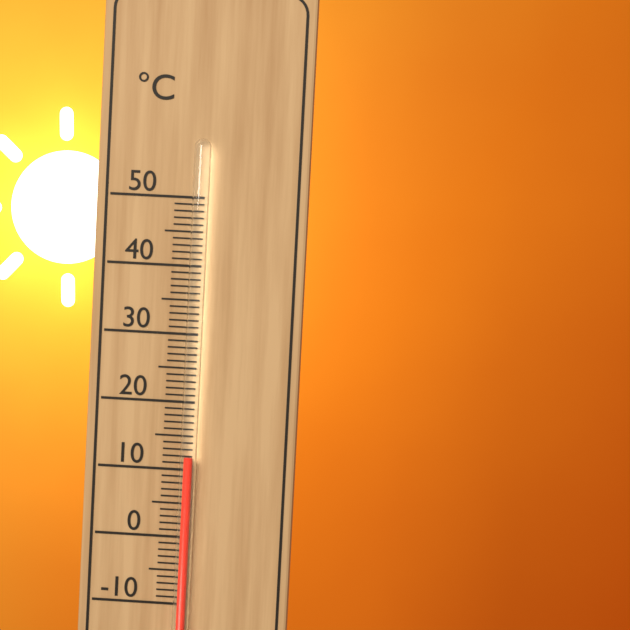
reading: 12 °C
